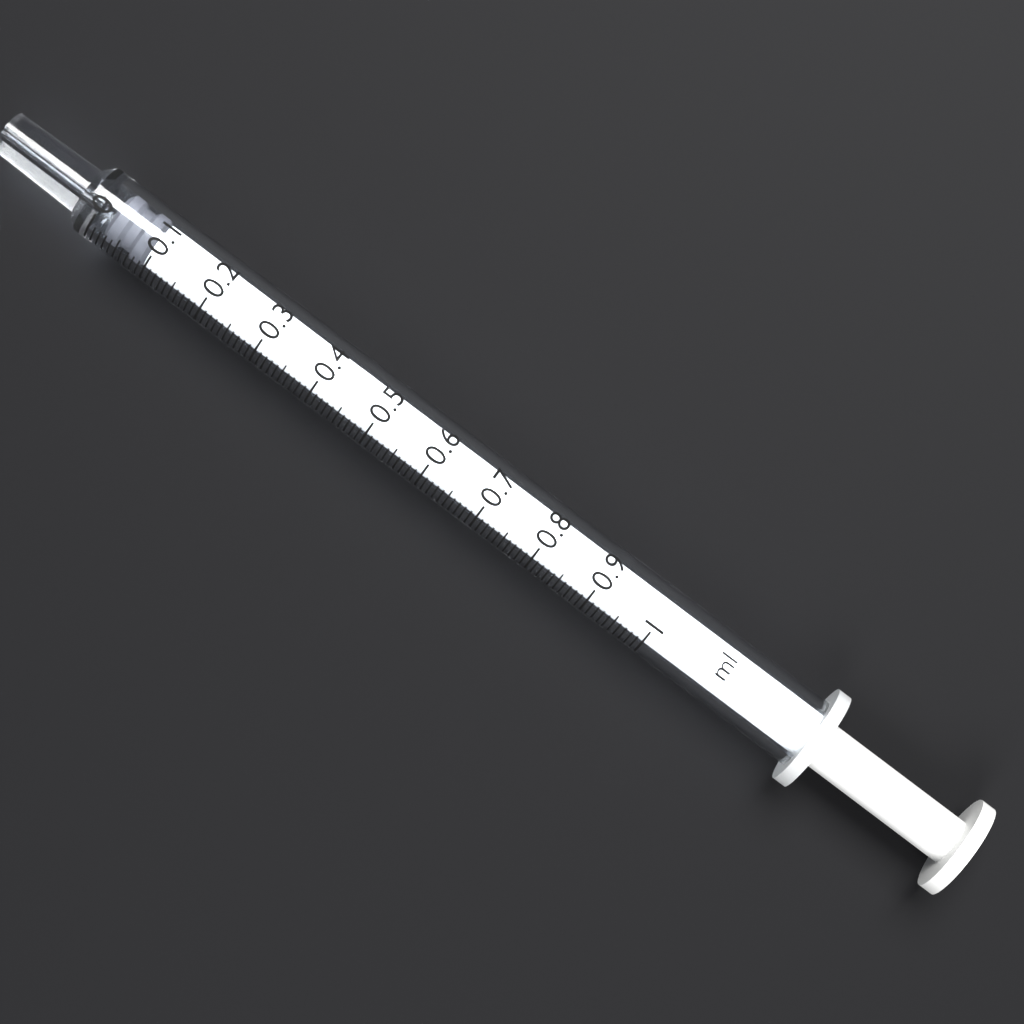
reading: 0.02 ml
